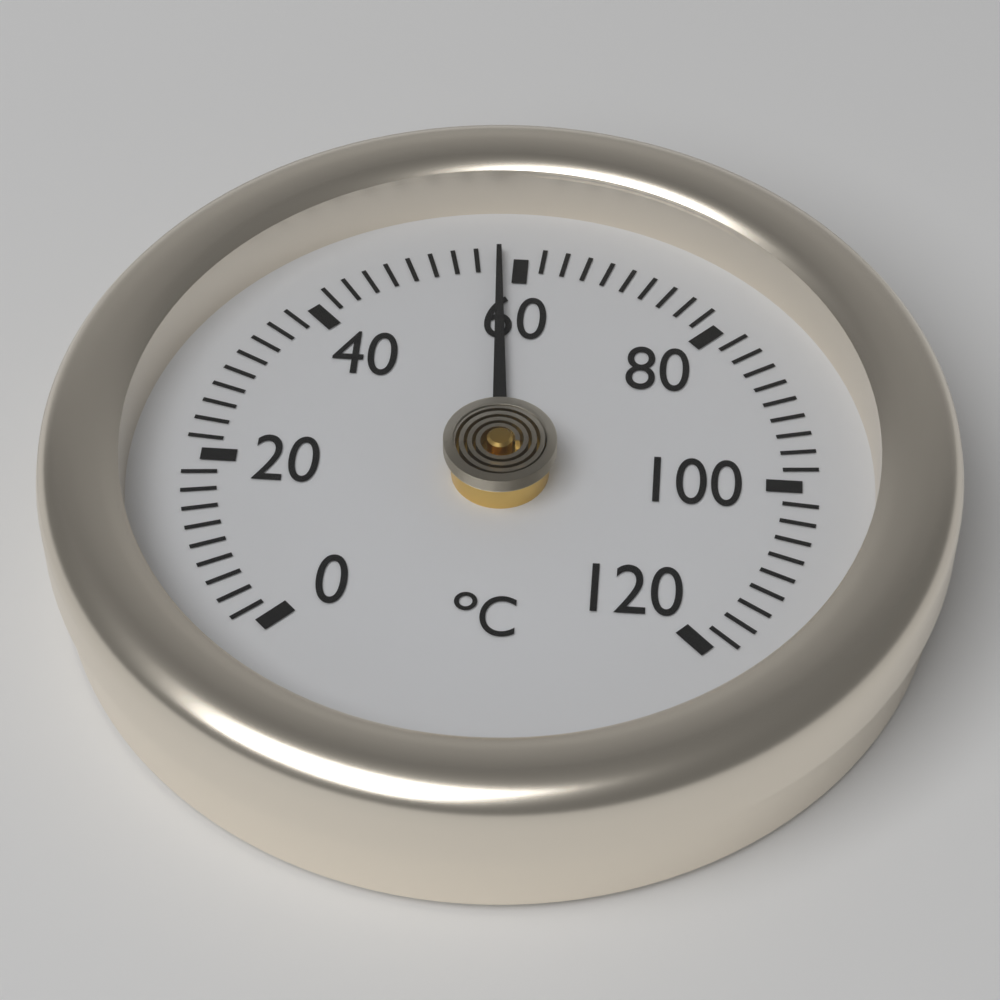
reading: 58 °C
